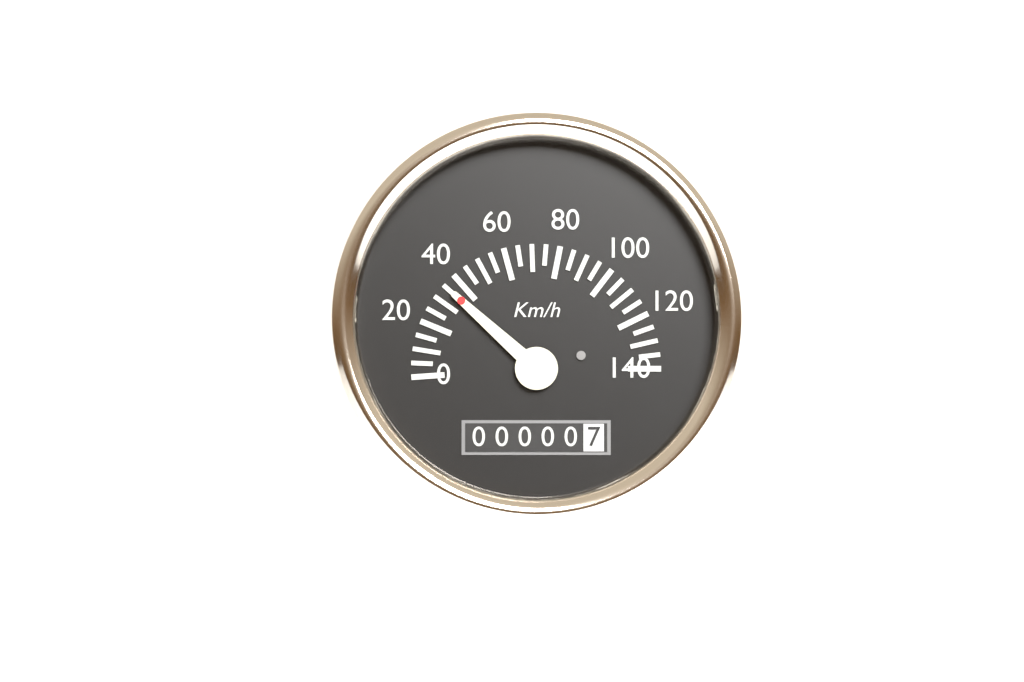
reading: 35 km/h
